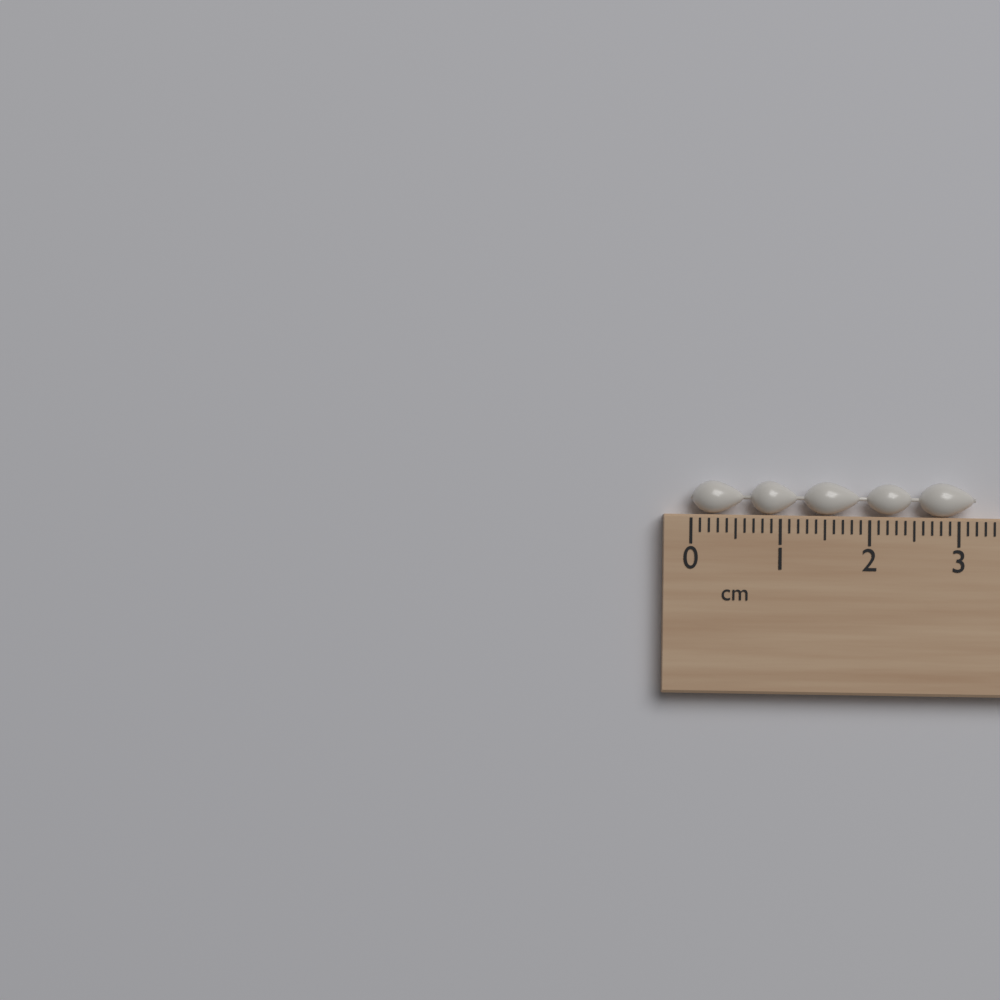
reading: 3.2 cm
